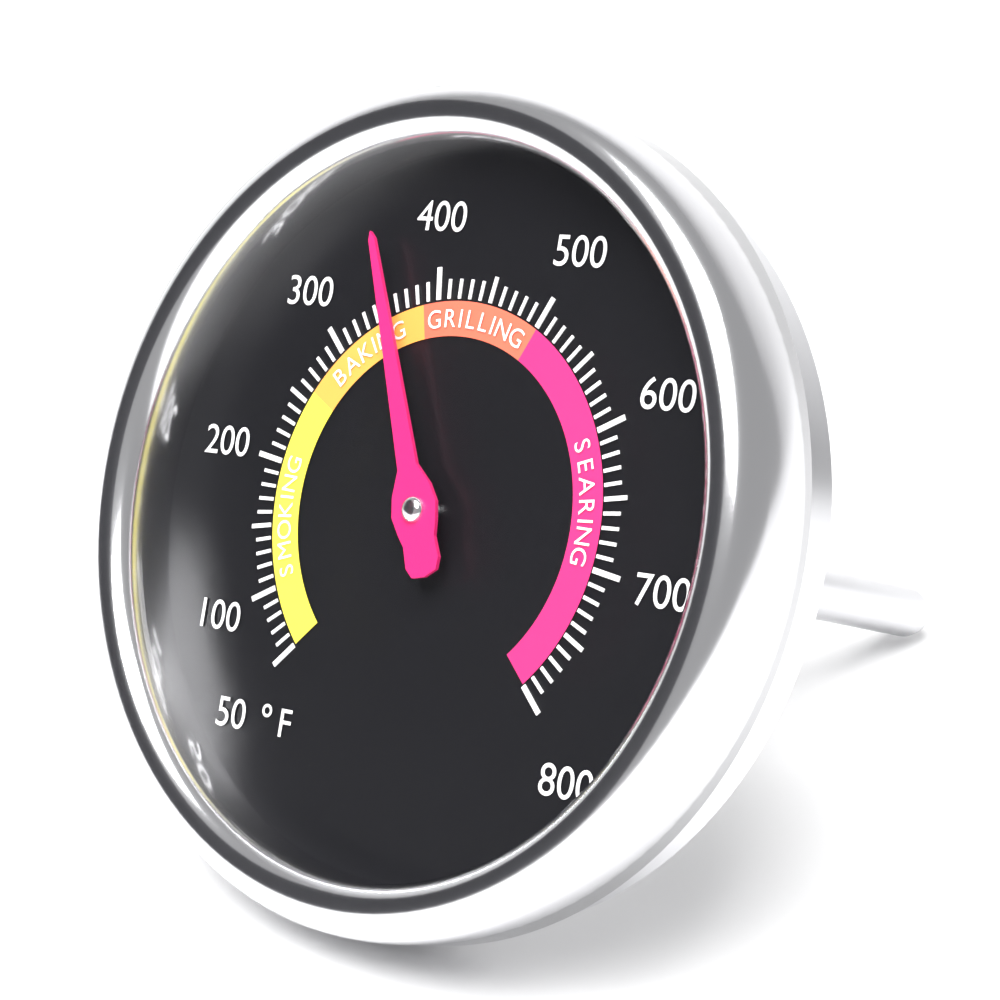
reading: 360 °F
